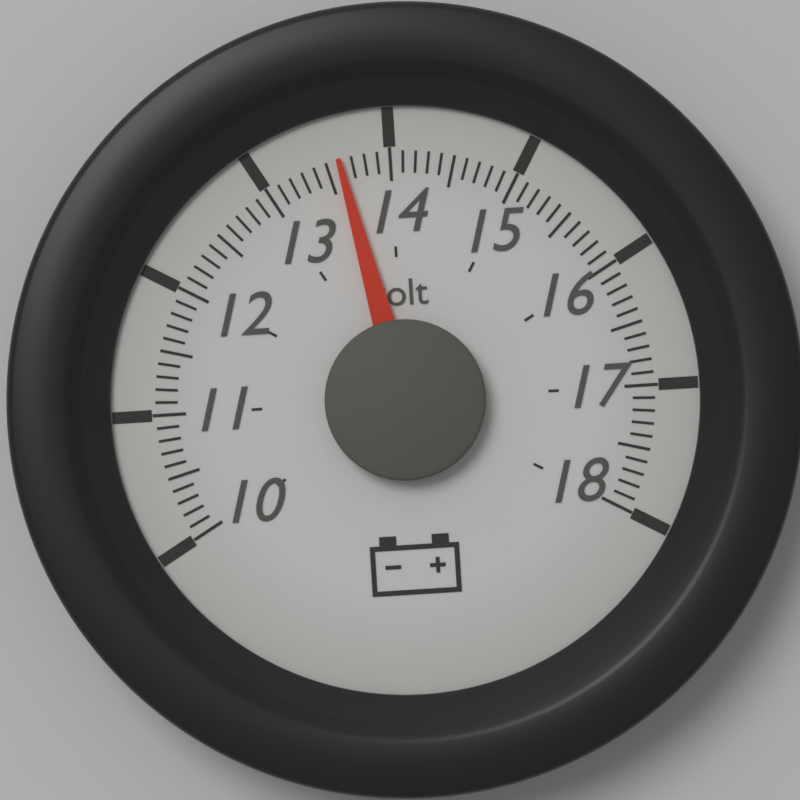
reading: 13.6 volt
